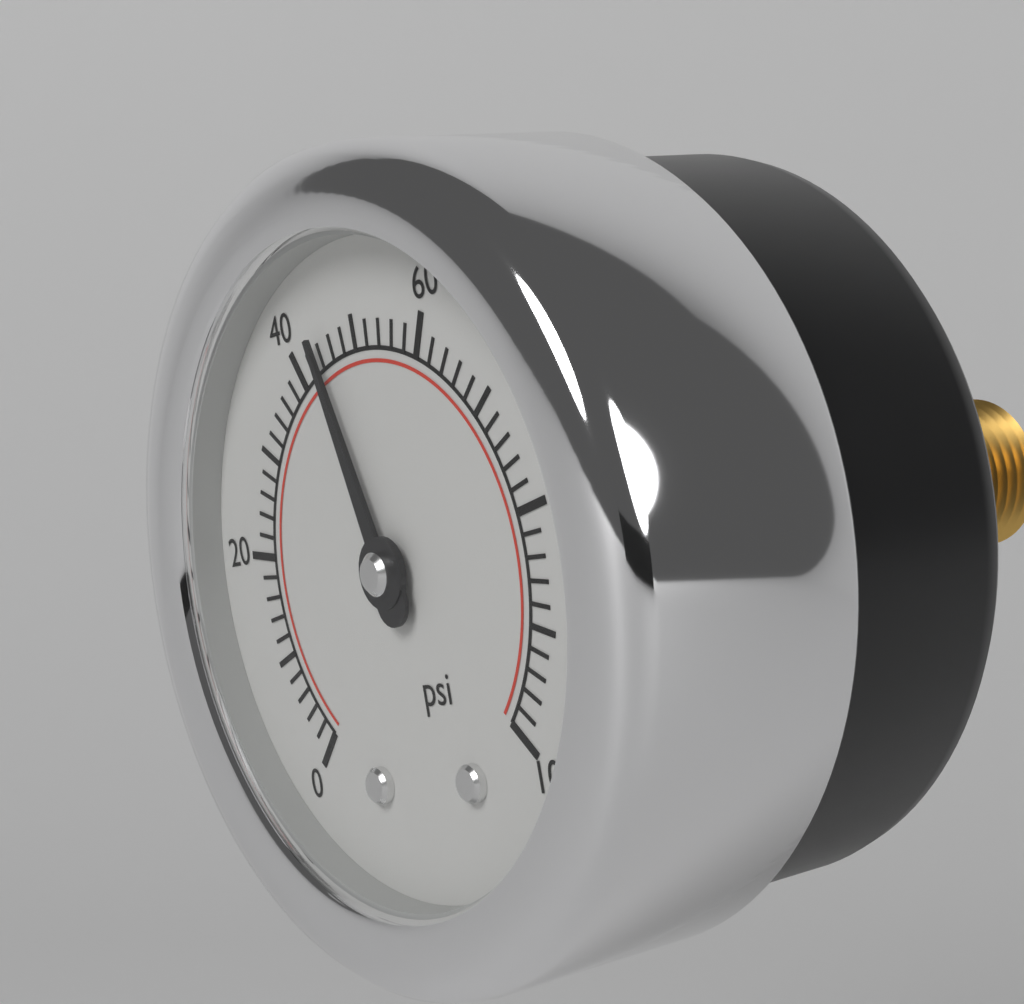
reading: 44 psi
